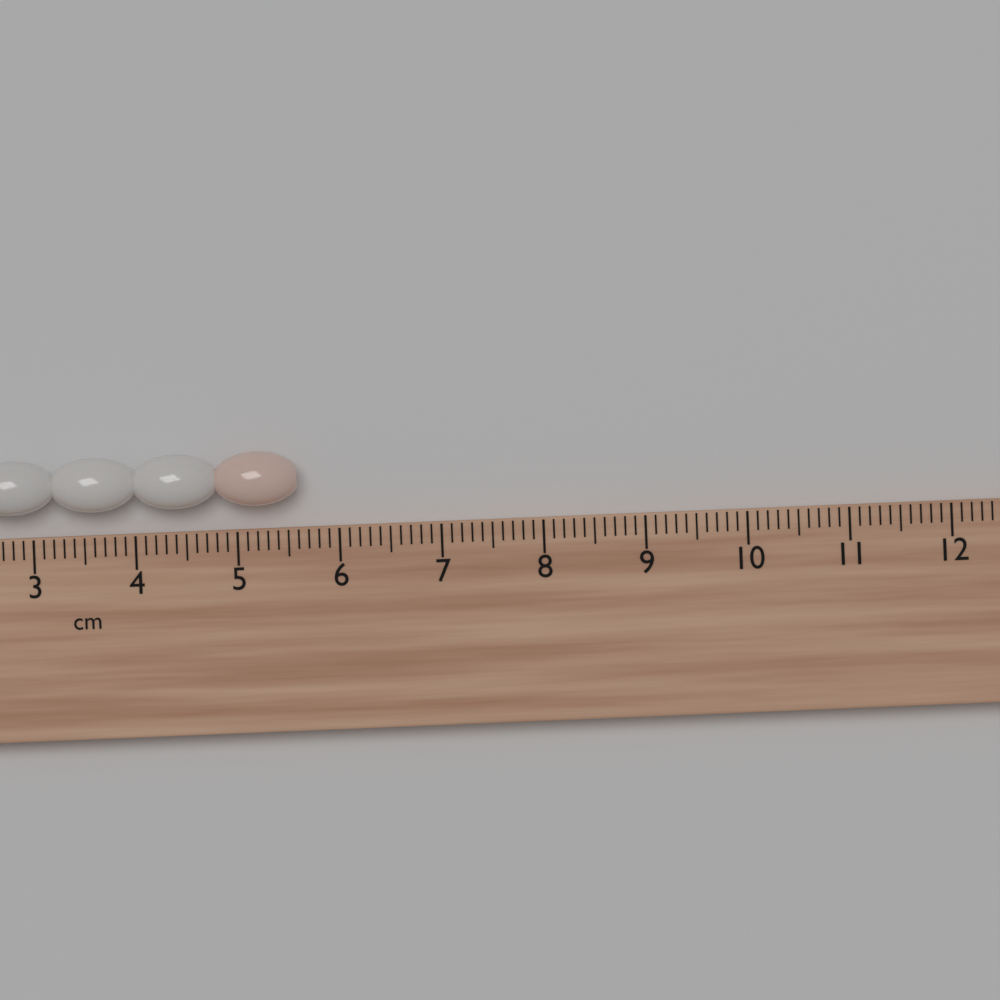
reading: 5.6 cm
